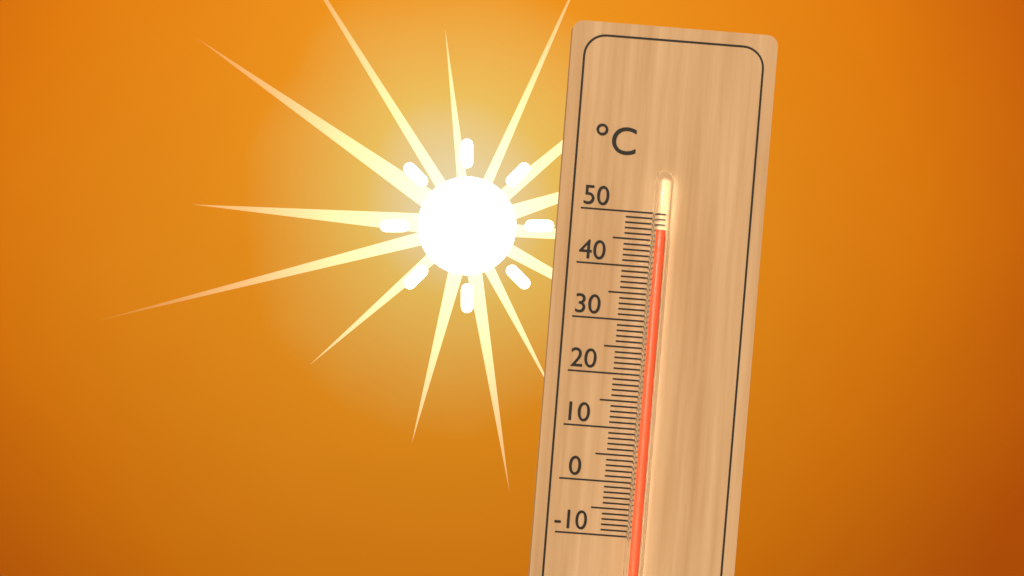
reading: 47 °C
